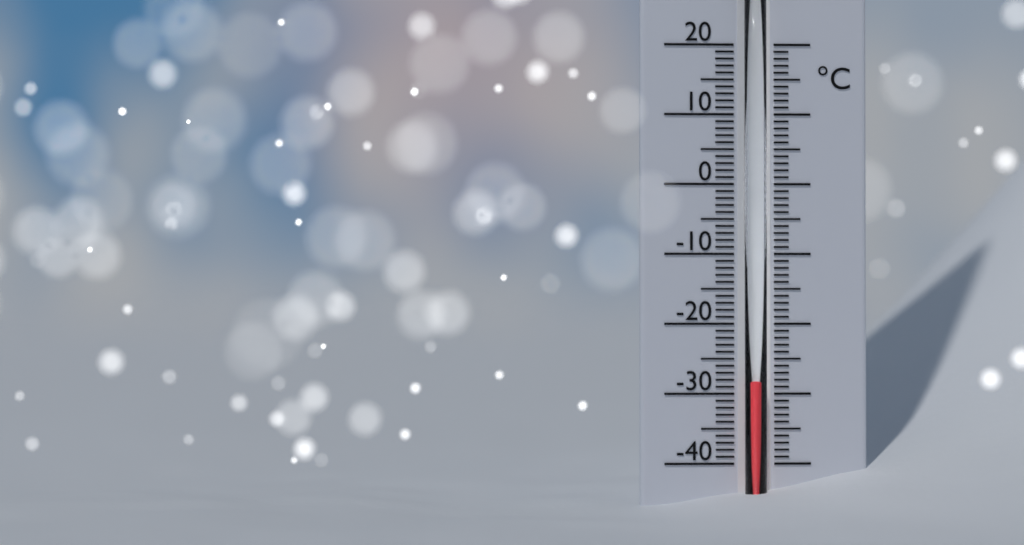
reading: -28 °C
